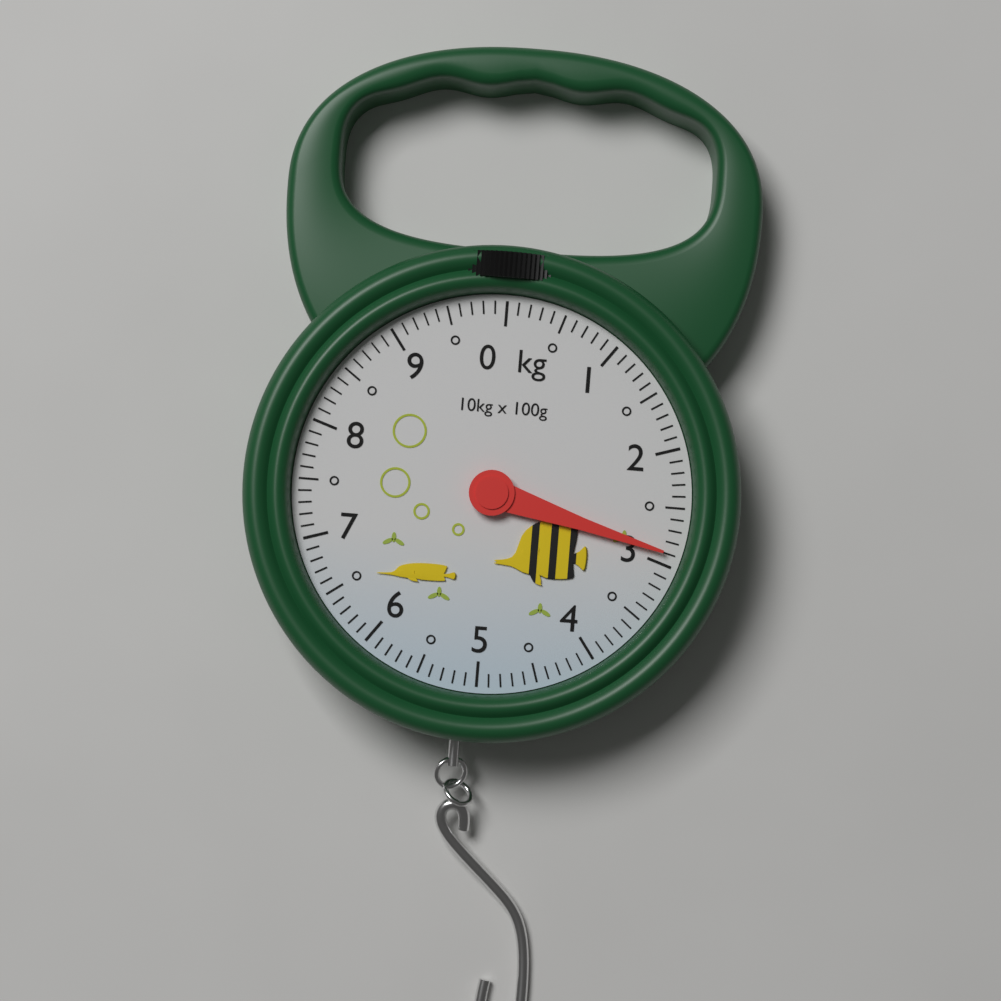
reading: 2.9 kg
